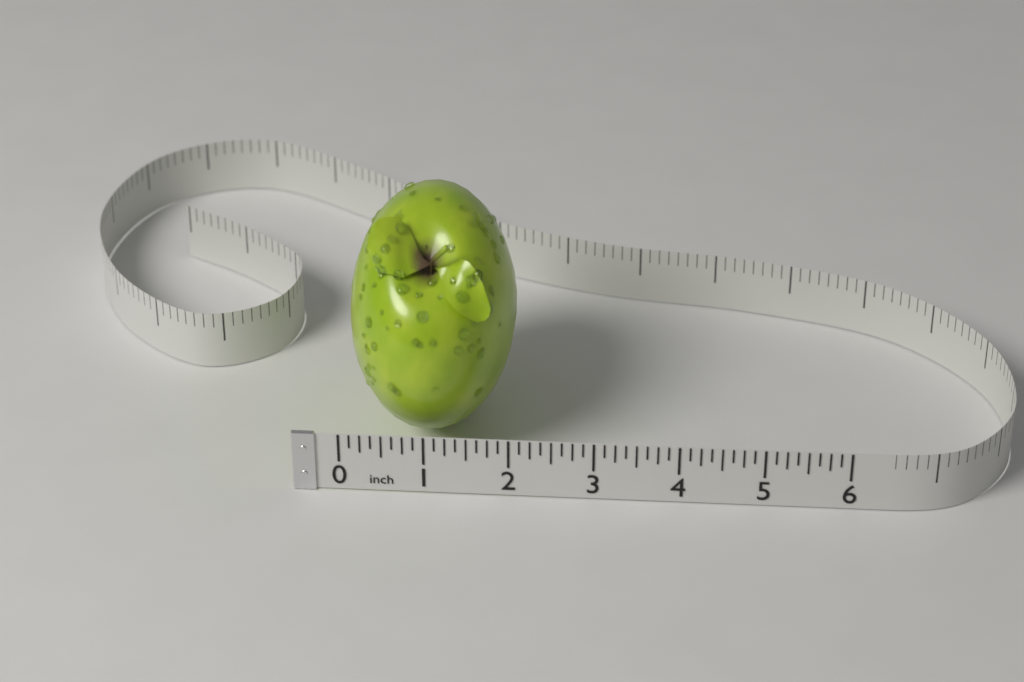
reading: 2.000 in
